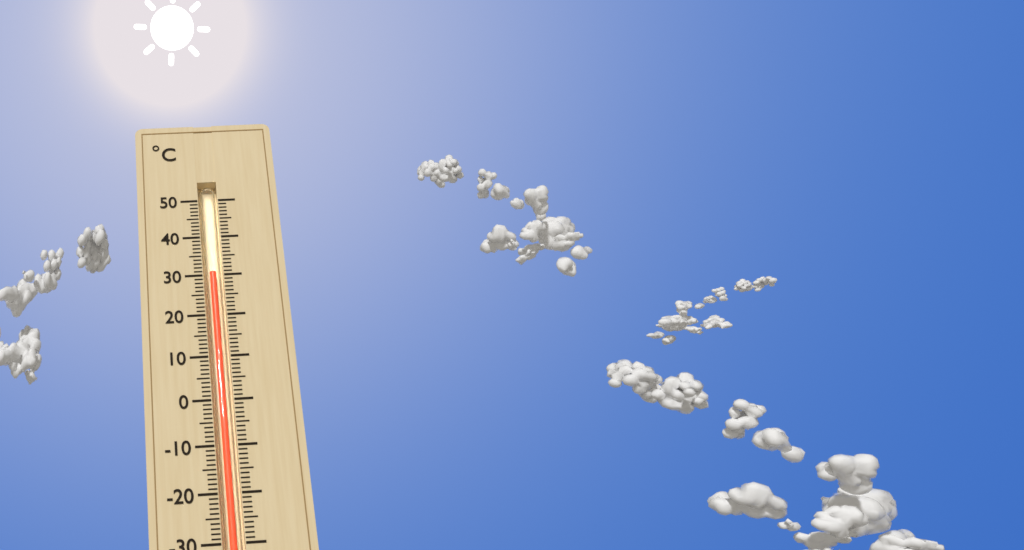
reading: 31 °C
